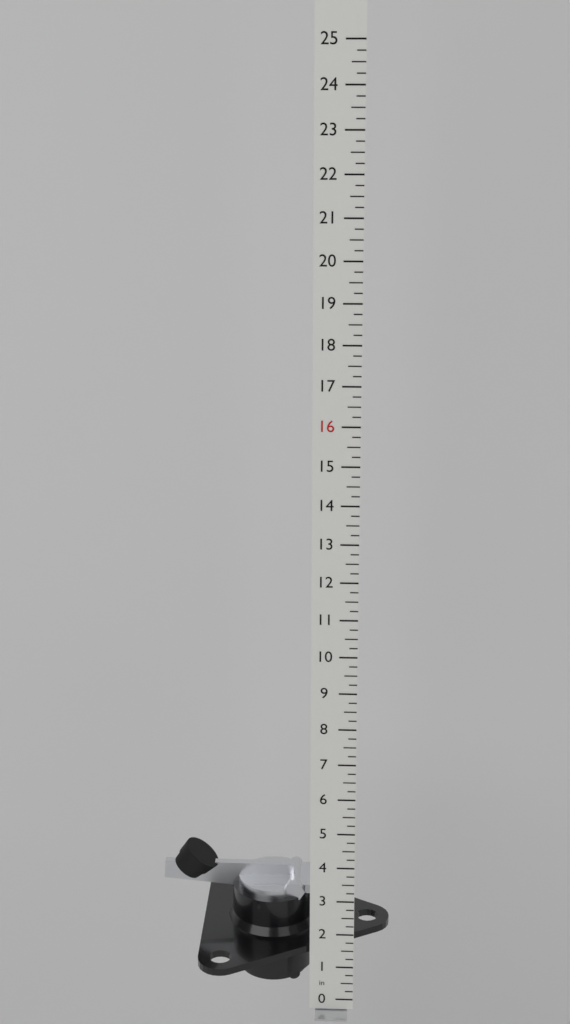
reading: 3.75 in
